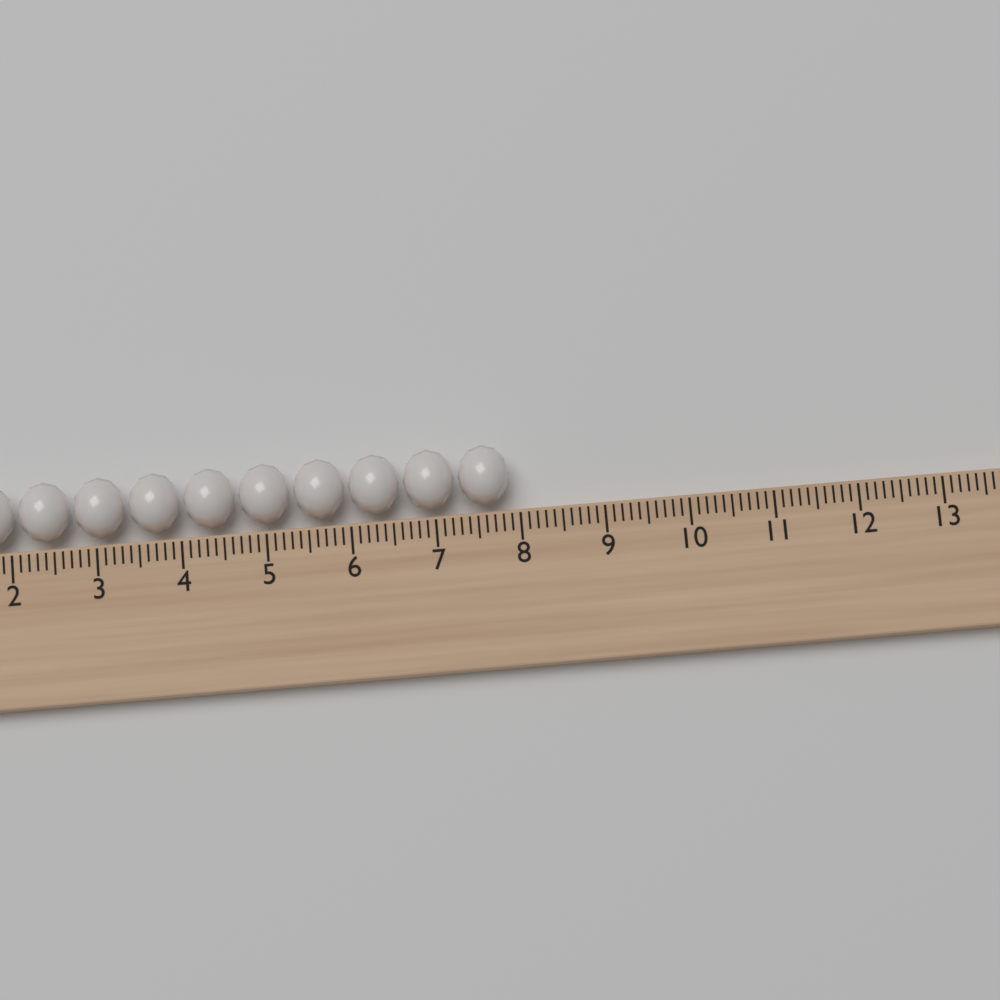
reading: 7.9 (no unit)
